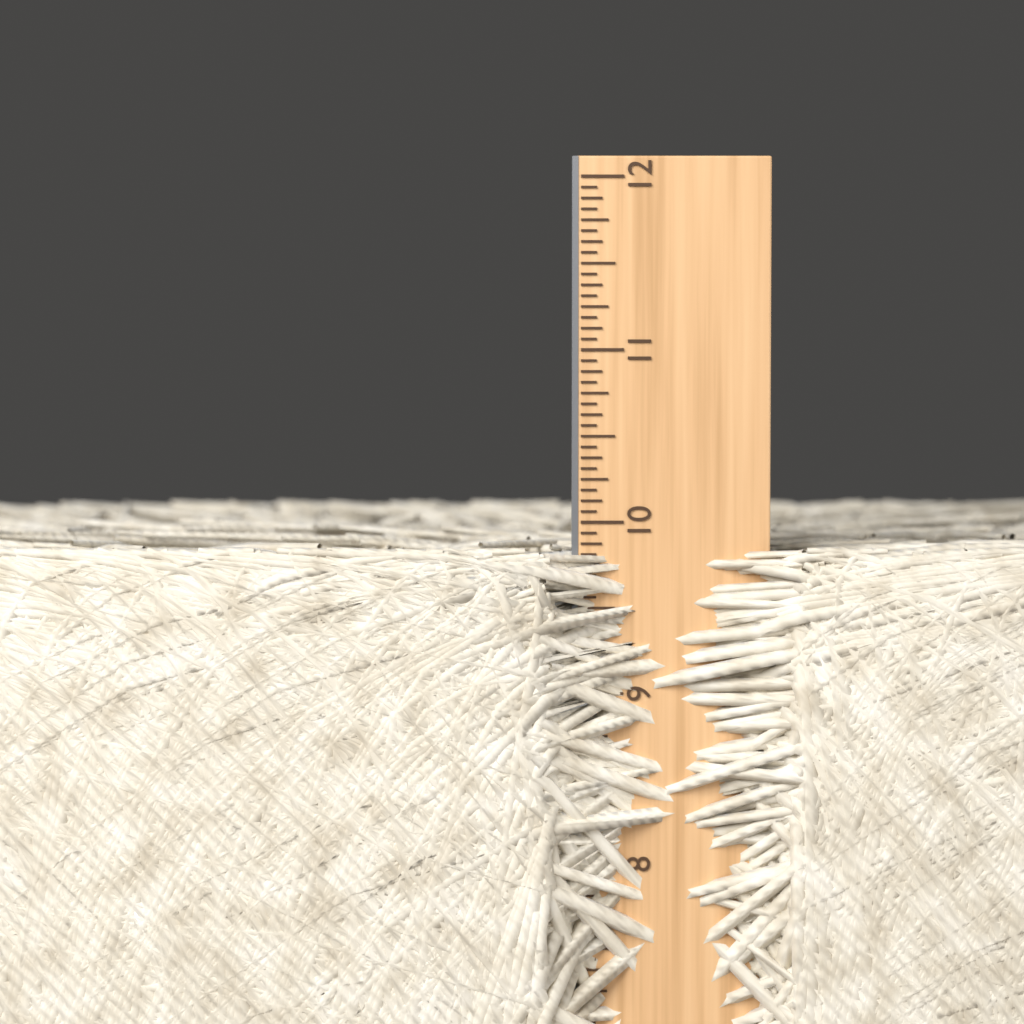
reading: 9.8750 in
